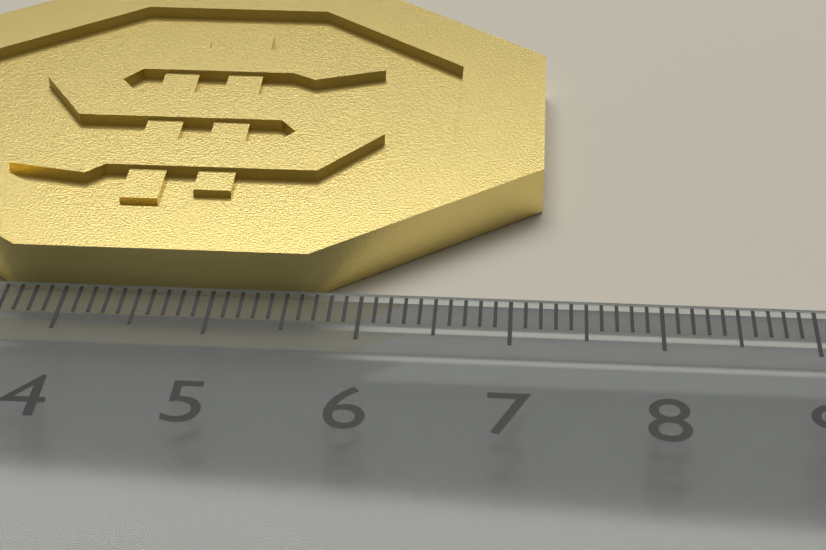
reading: 7.2 cm
